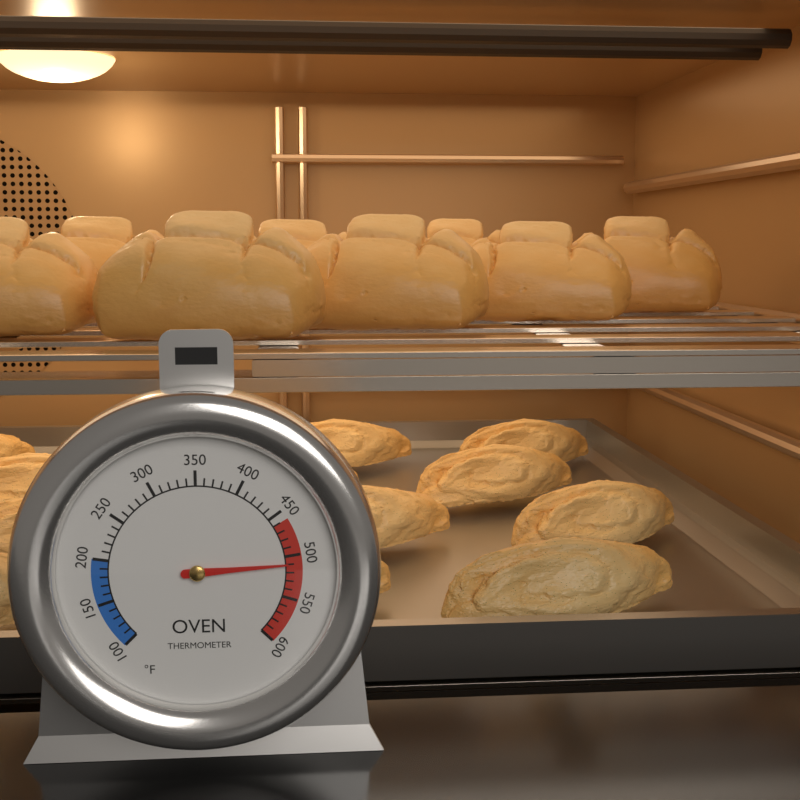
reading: 510 °F
